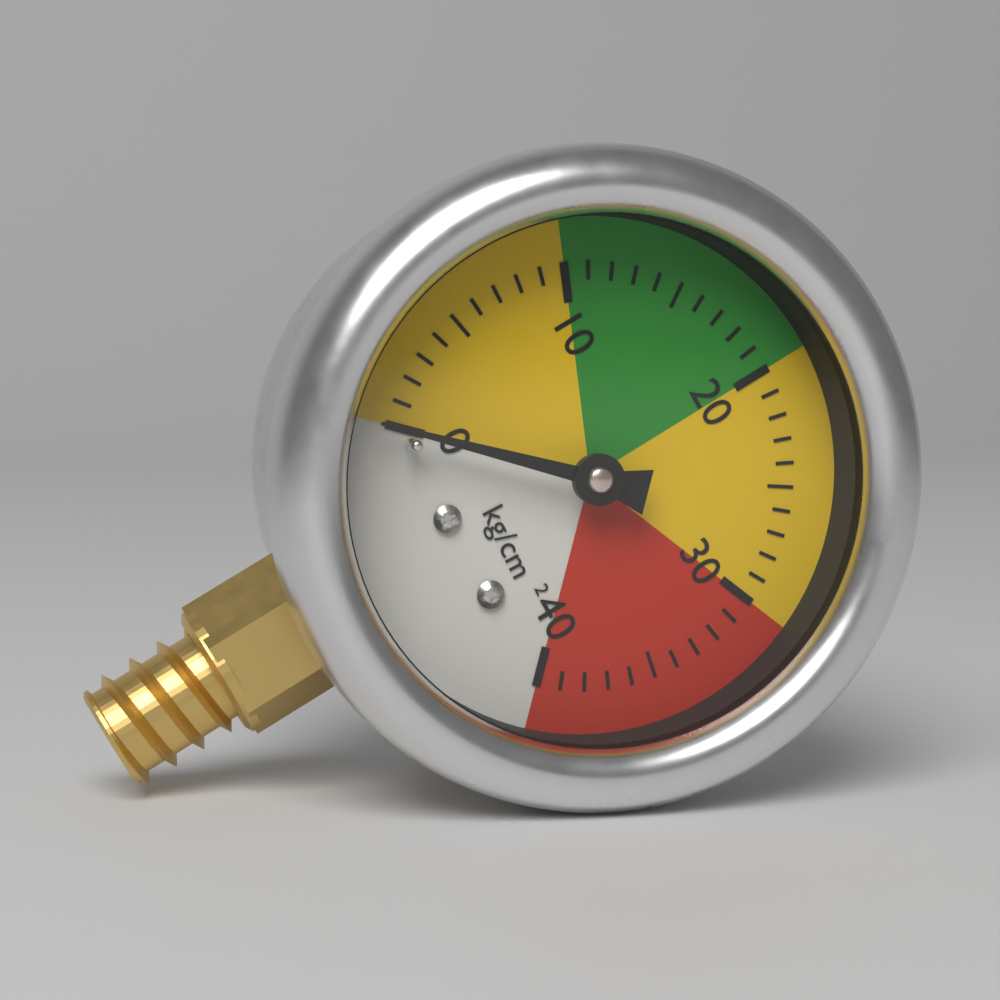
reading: 0 kg/cm²
